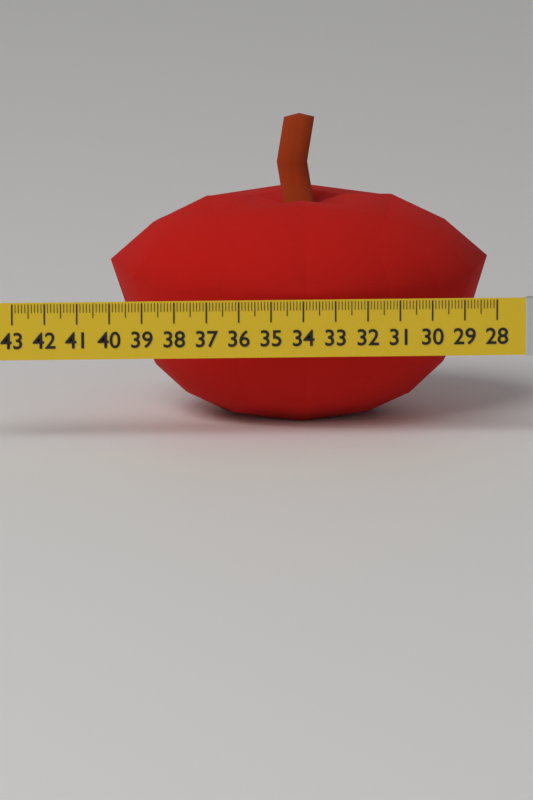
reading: 39.8 (no unit)
